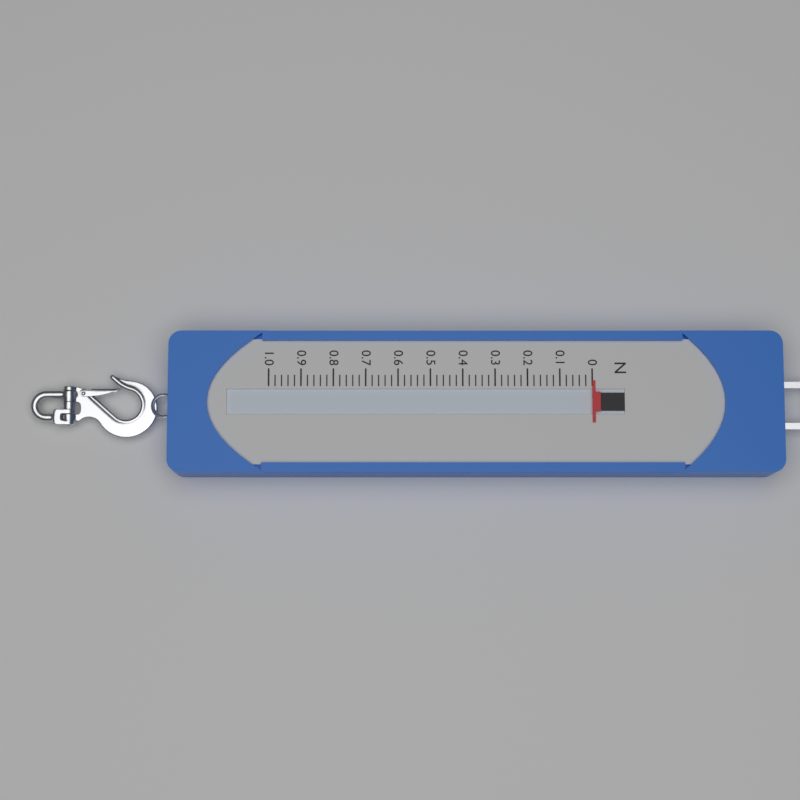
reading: 0.00 N
